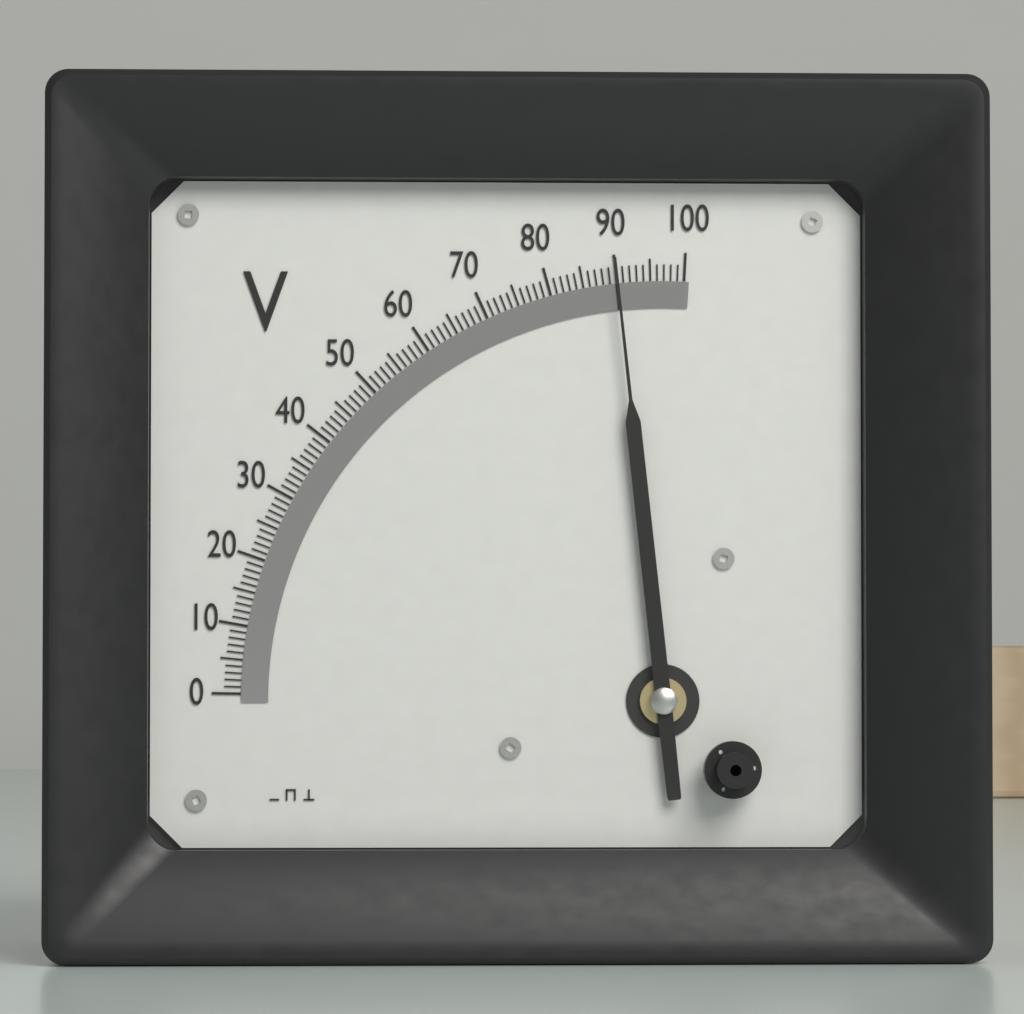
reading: 90 V
